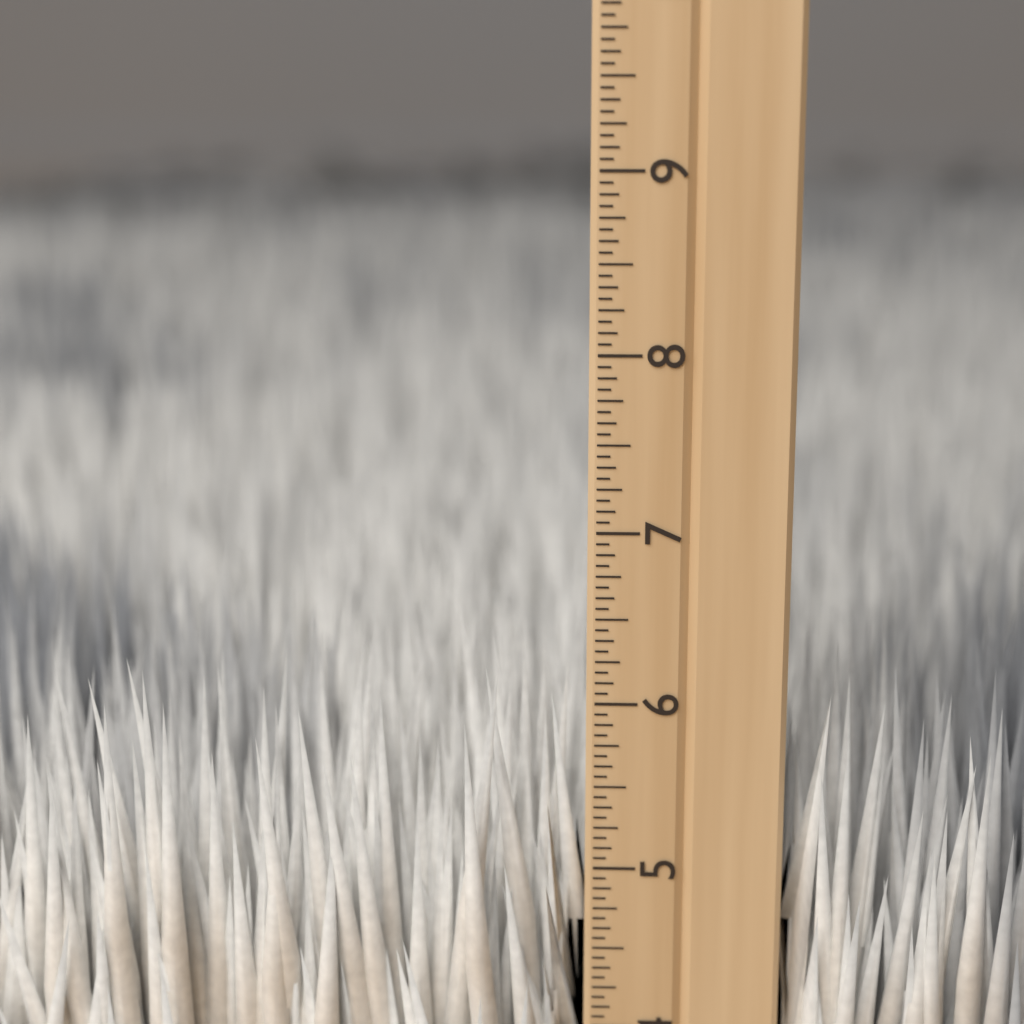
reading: 6.2500 inch
